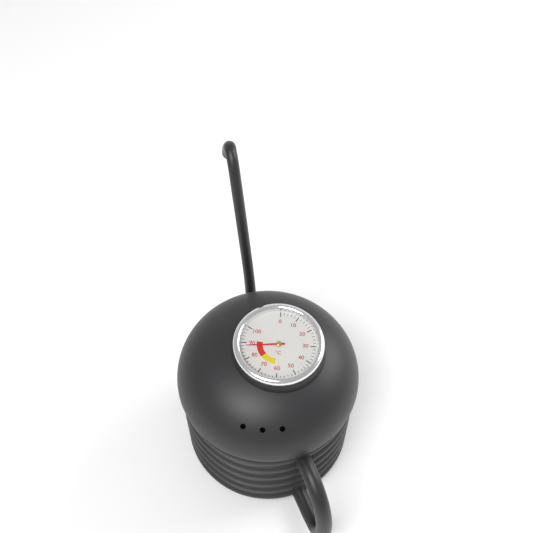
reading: 88 °C
